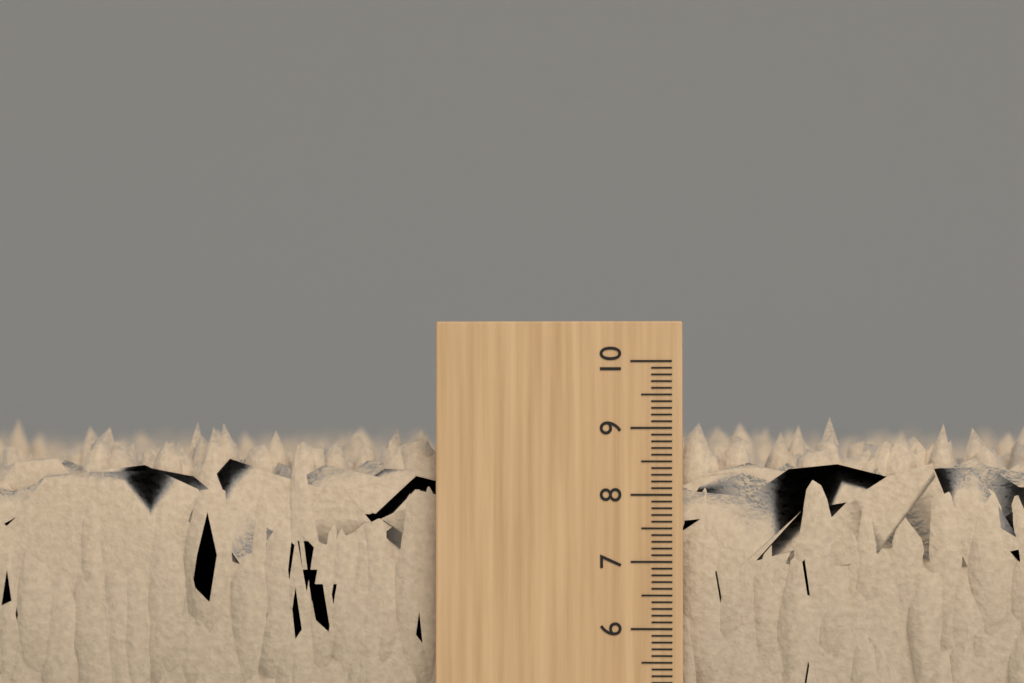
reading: 9.2 (no unit)
